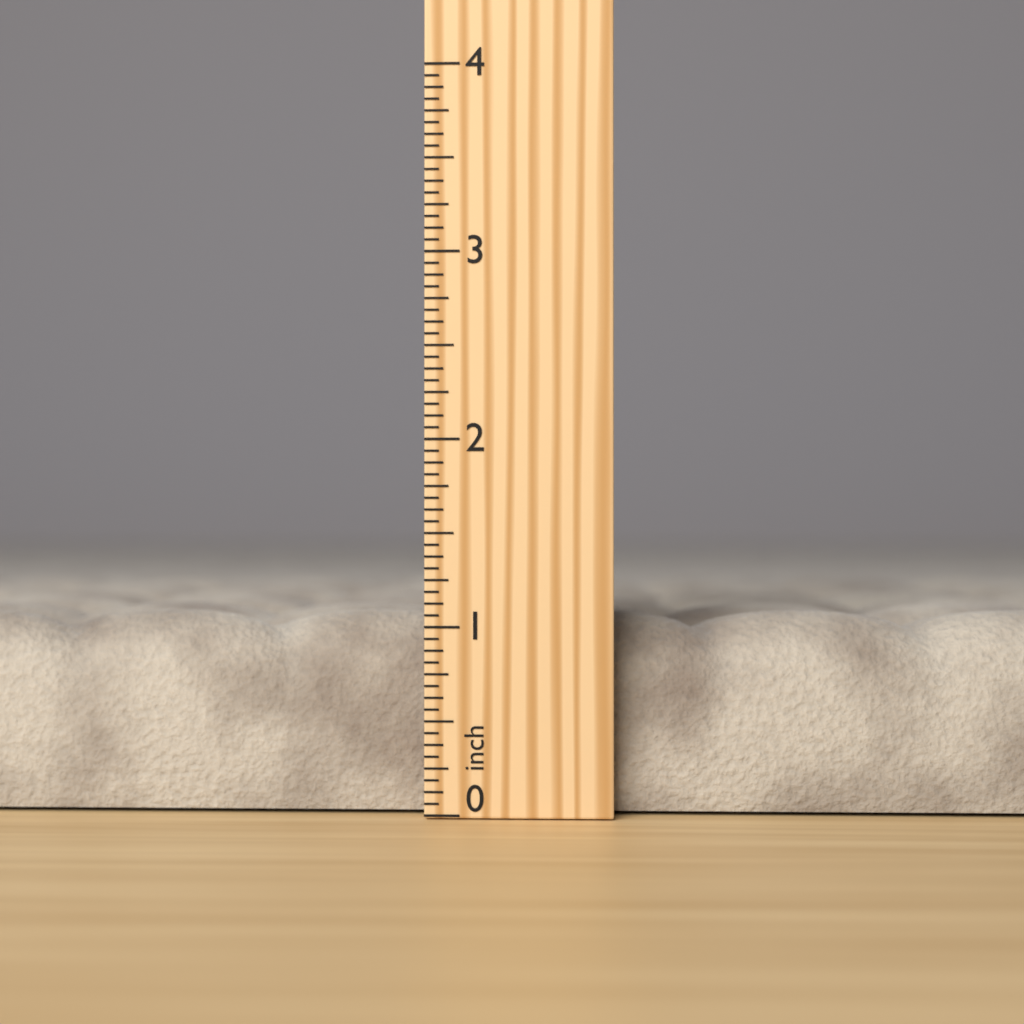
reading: 1.0625 inch
